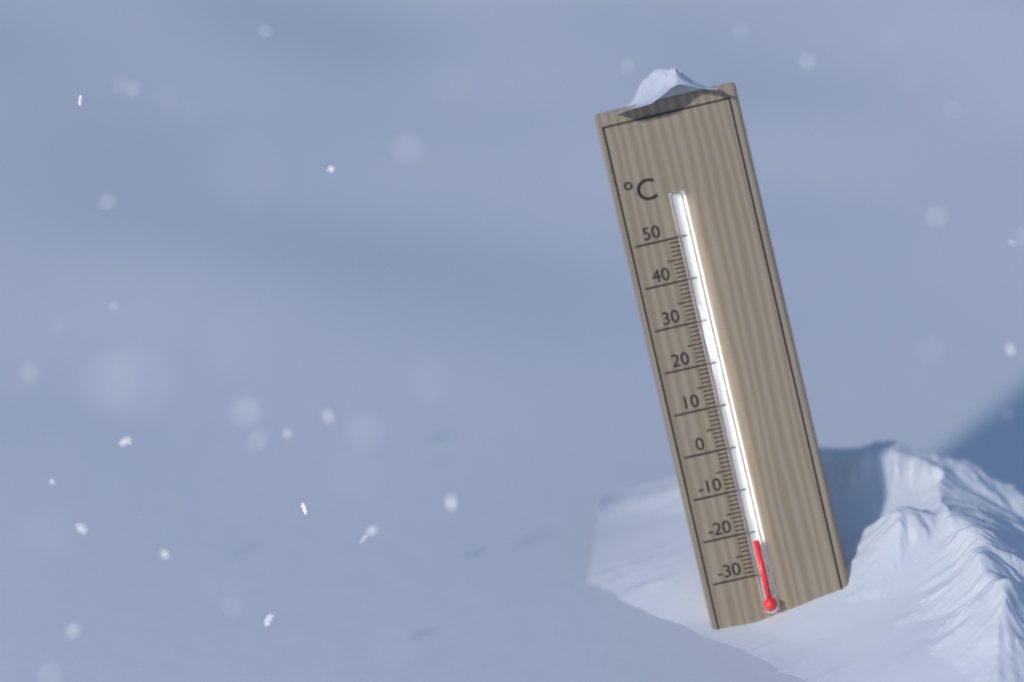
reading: -22 °C
